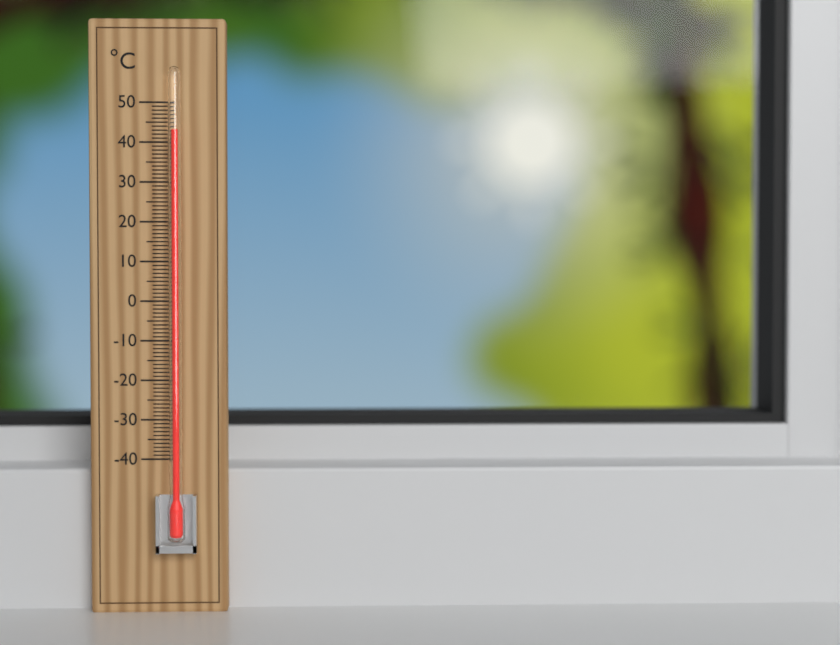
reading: 43 °C
